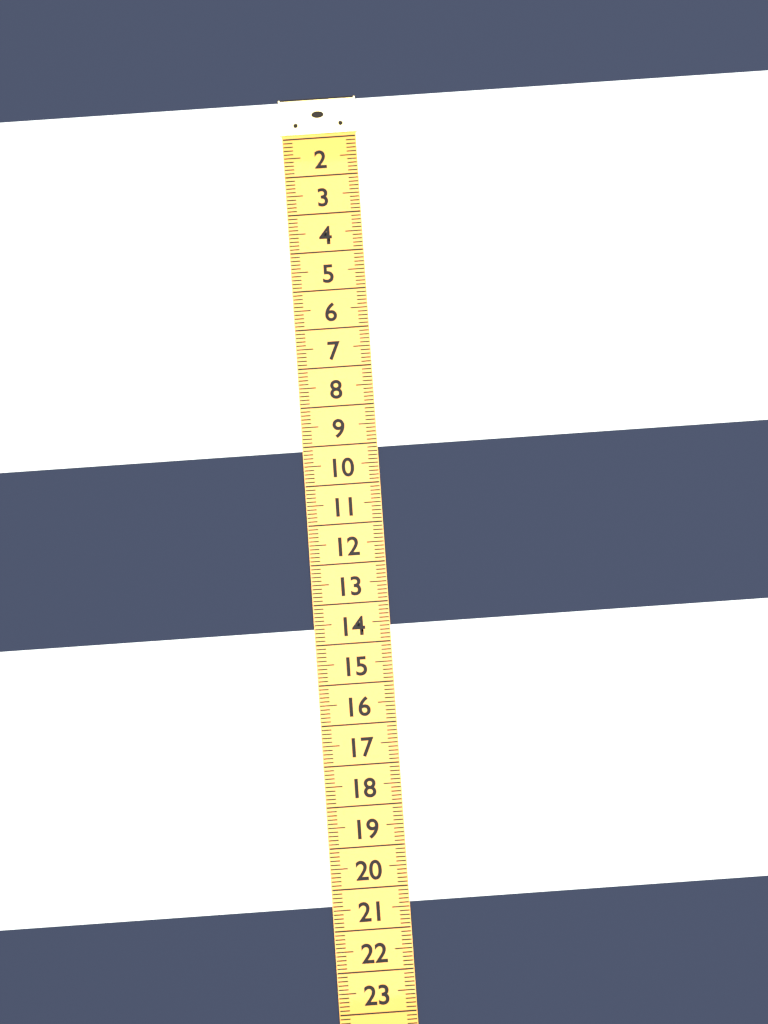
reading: 9.1 (no unit)
